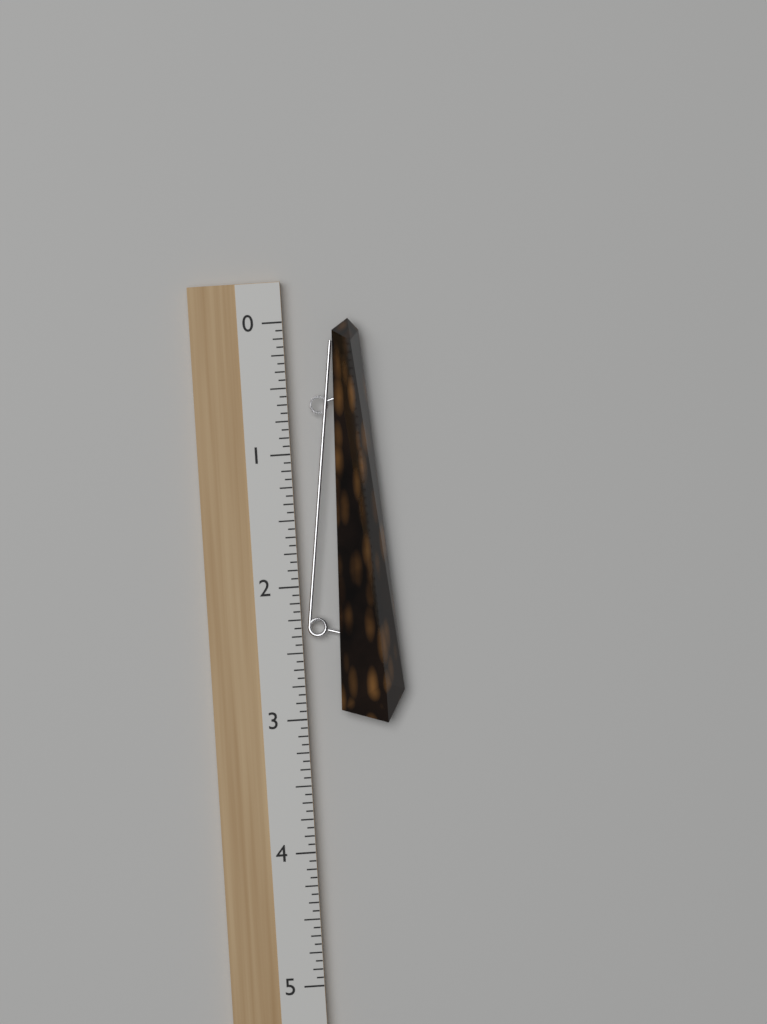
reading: 3.0625 (no unit)
